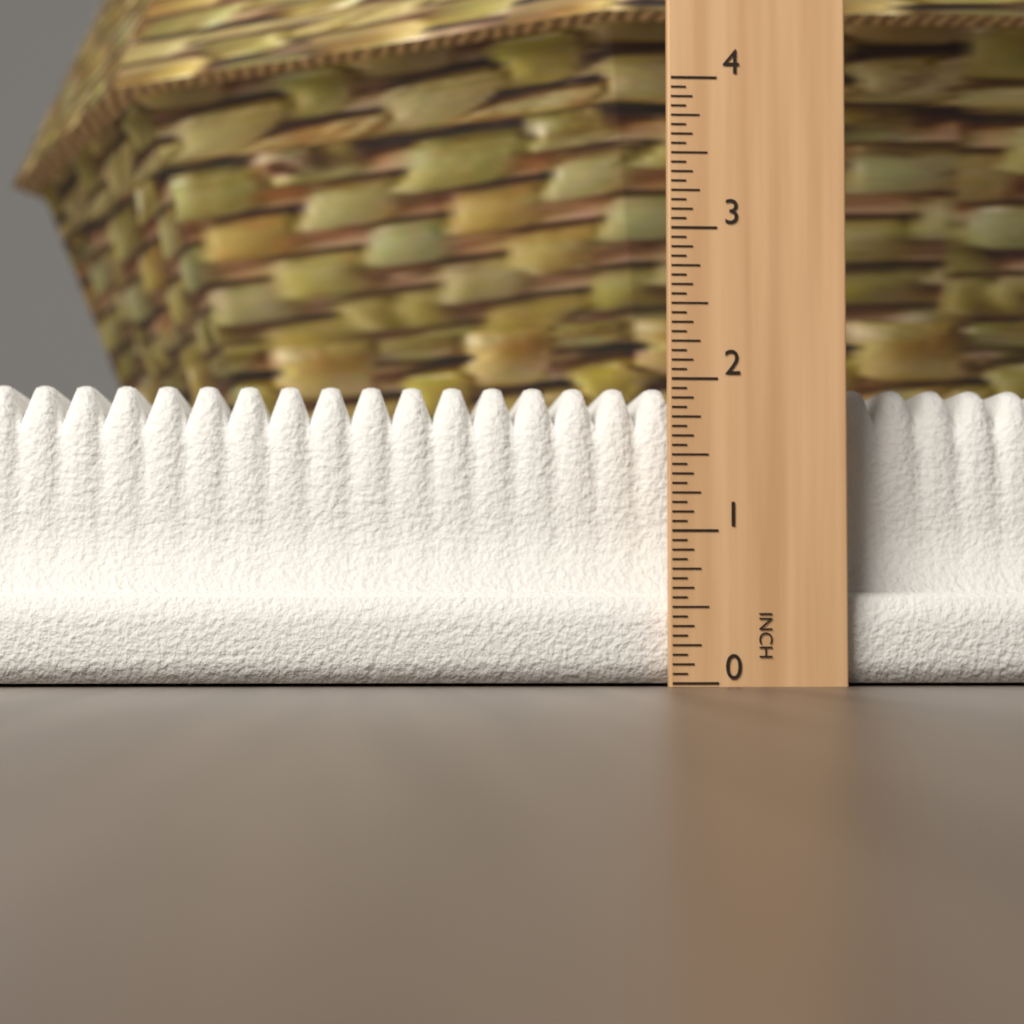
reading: 2.0000 in
